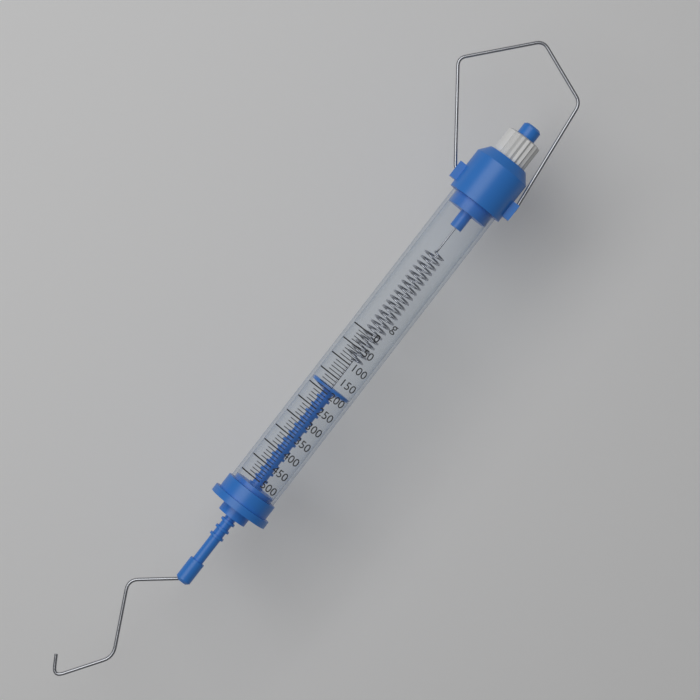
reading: 180 g
